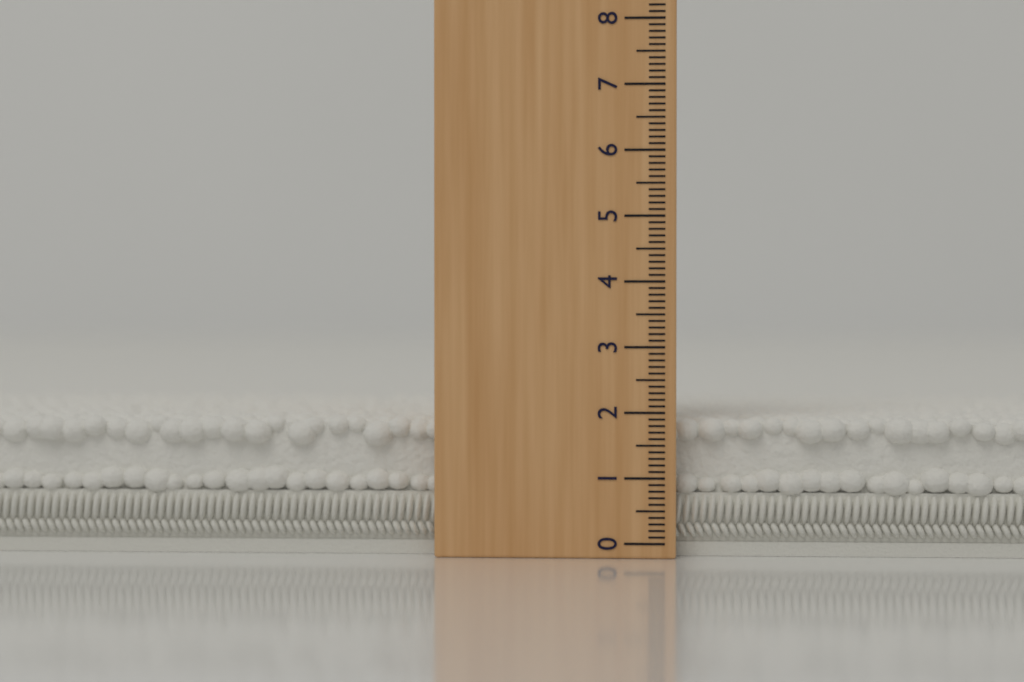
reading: 1.9 (no unit)
